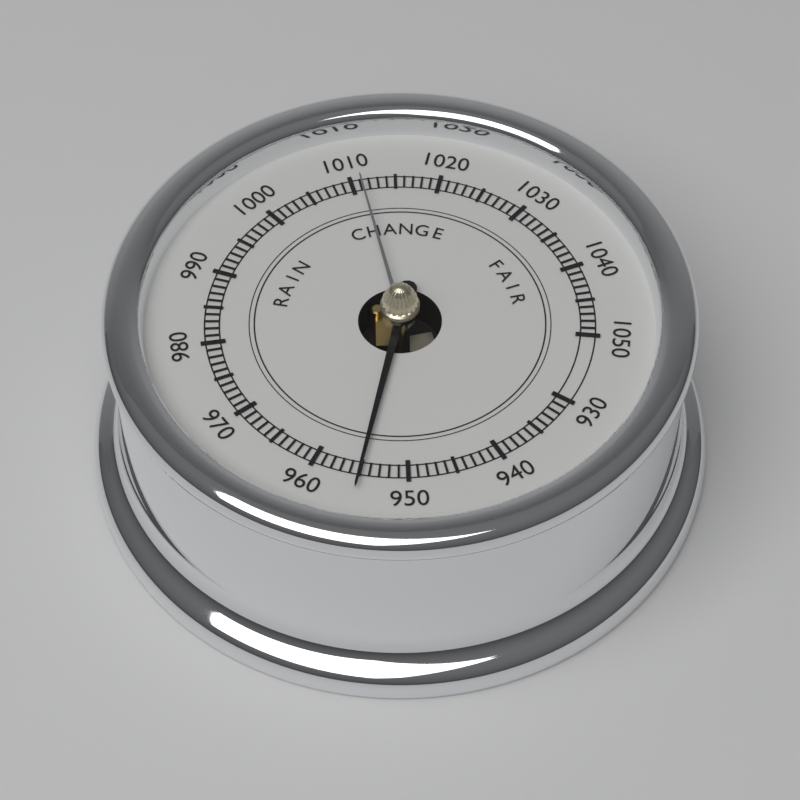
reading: 955 (no unit)
